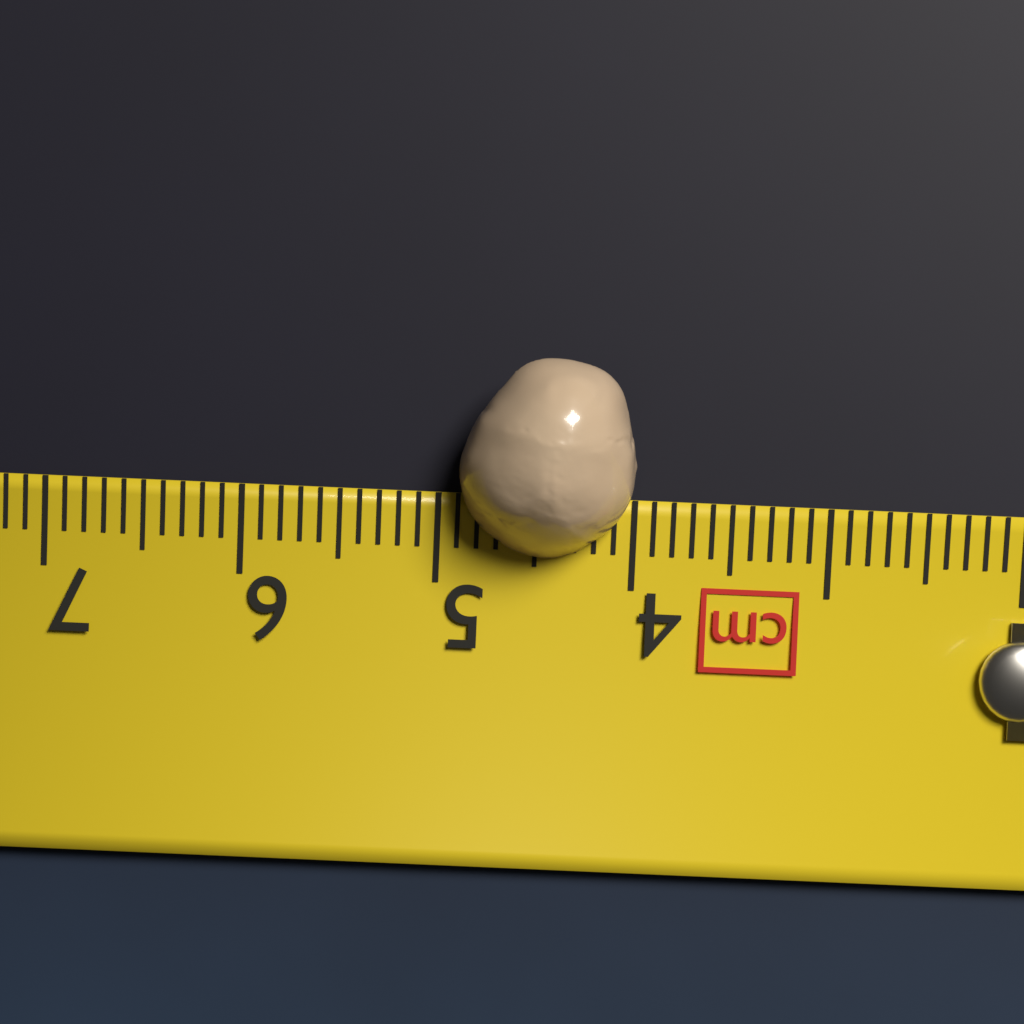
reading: 4.9 cm
